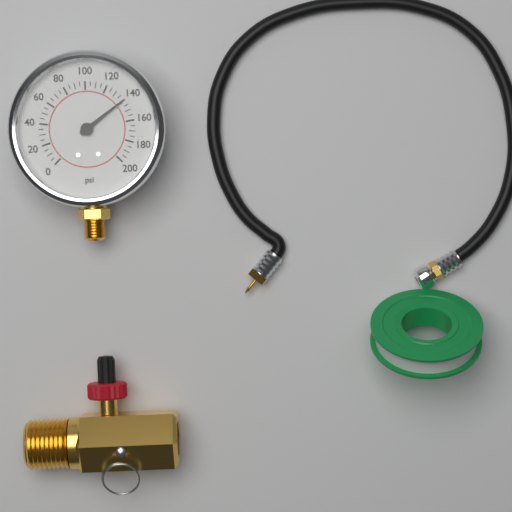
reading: 140 psi
